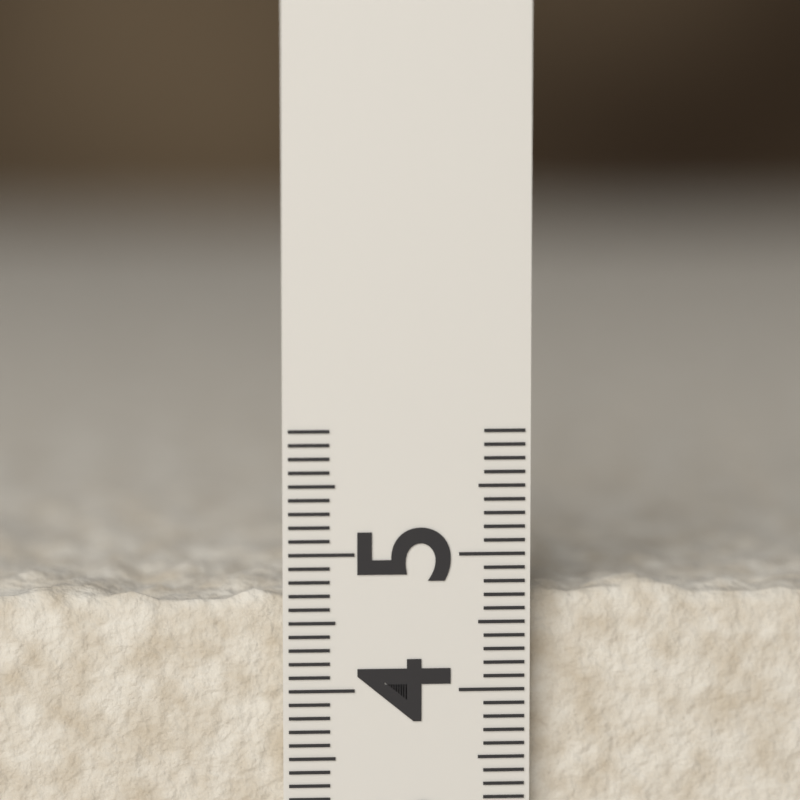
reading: 4.8 (no unit)
